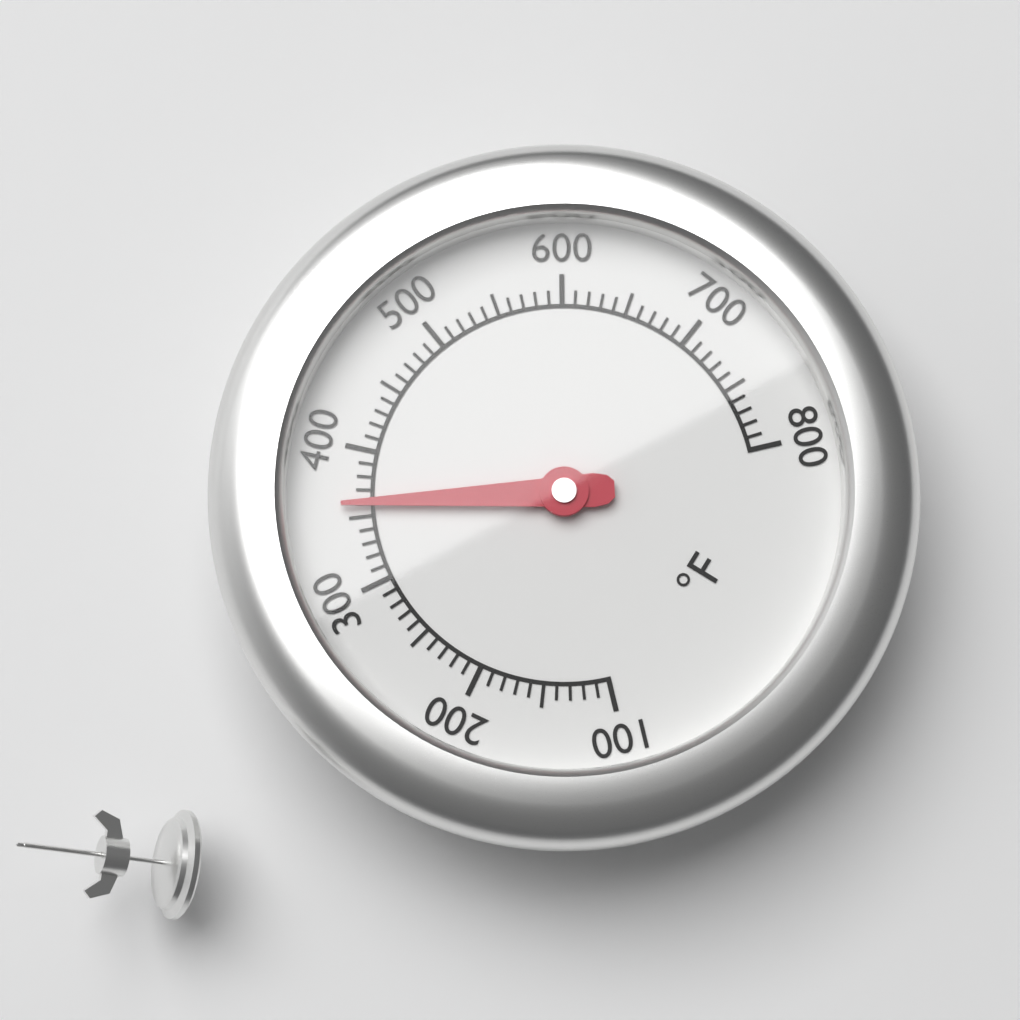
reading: 360 °F
